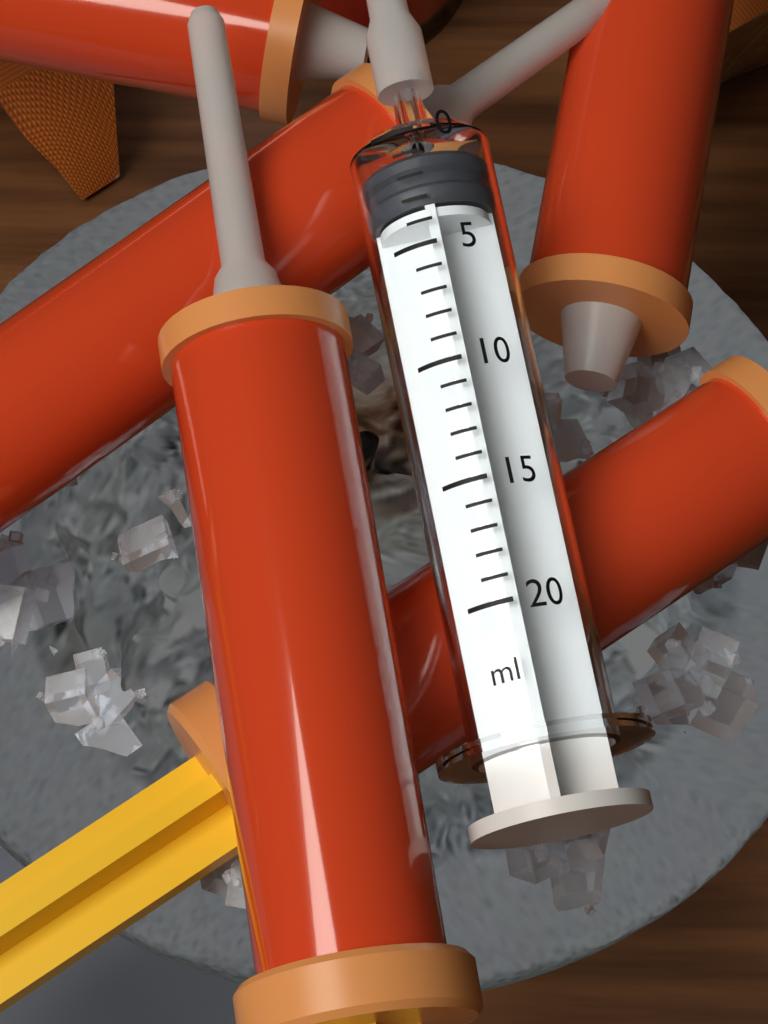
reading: 1 ml
